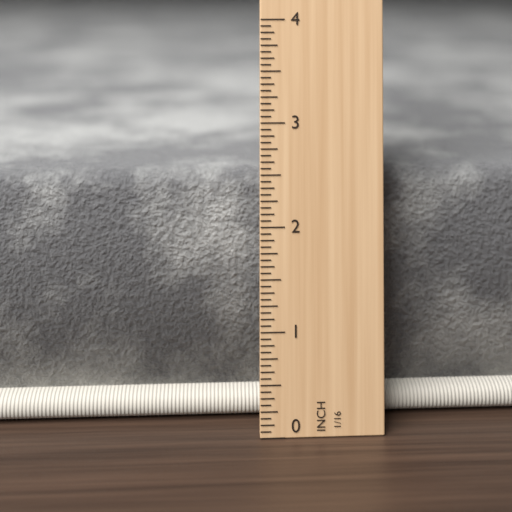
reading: 2.4375 in
